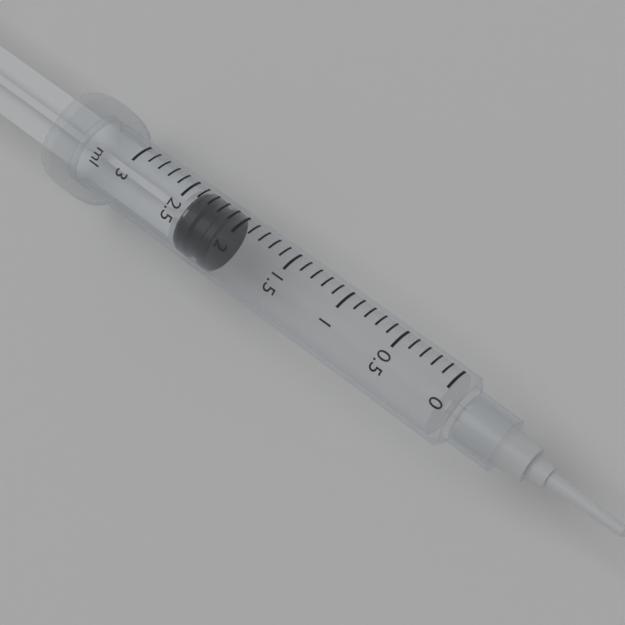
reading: 2.1 ml
